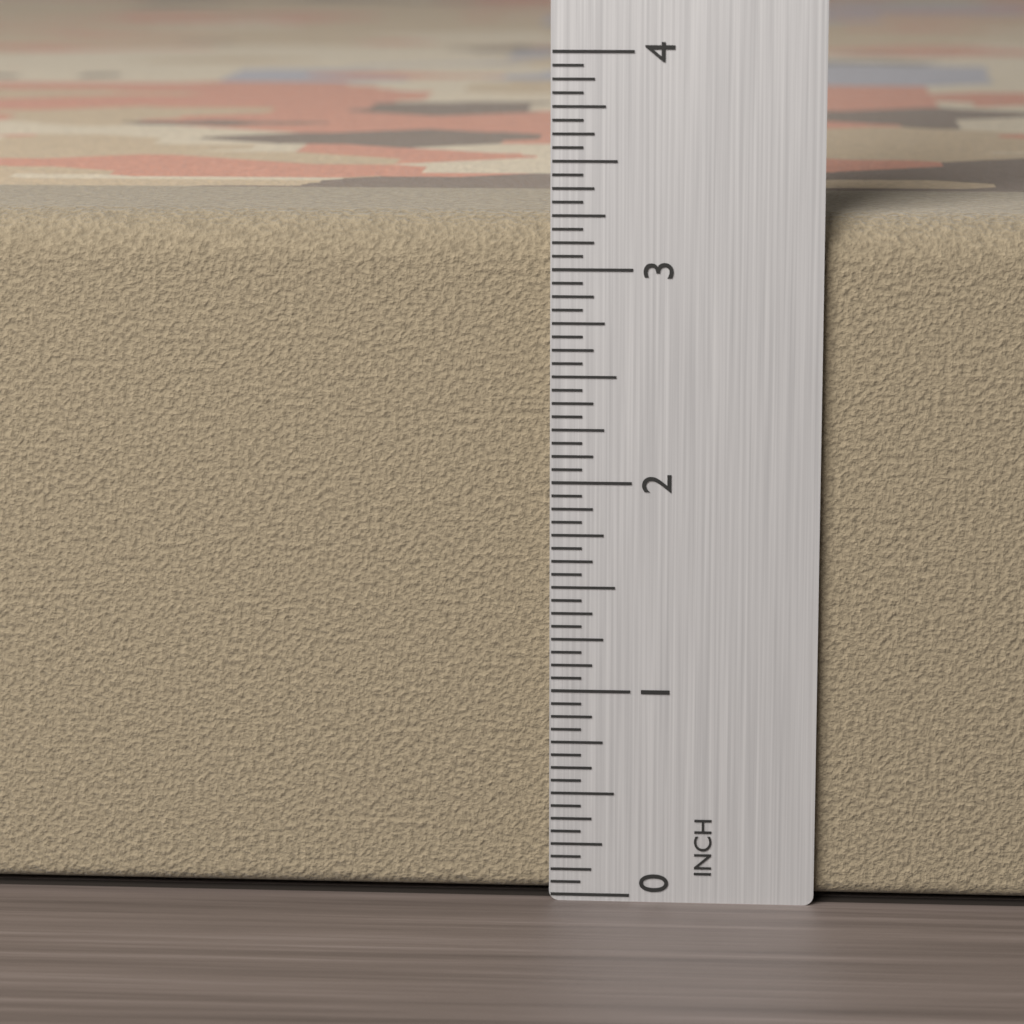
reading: 3.2500 in
